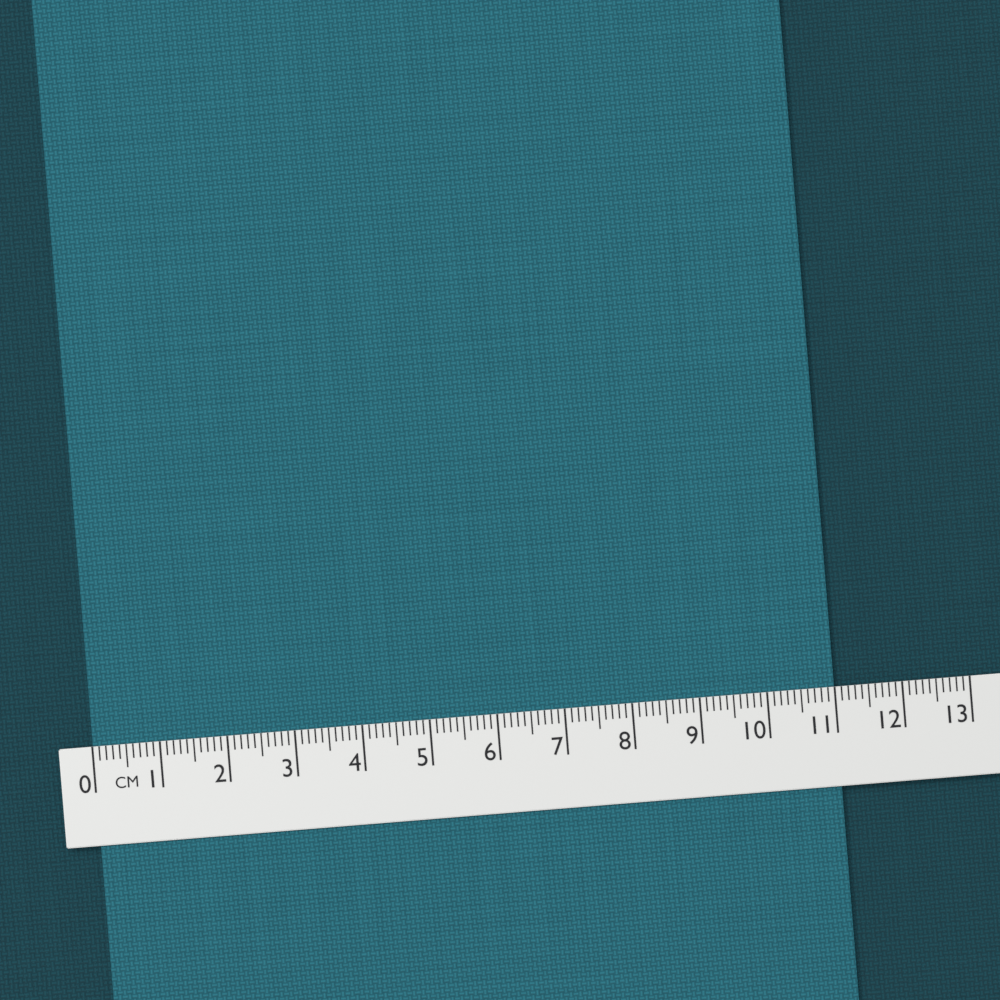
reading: 11.0 cm
